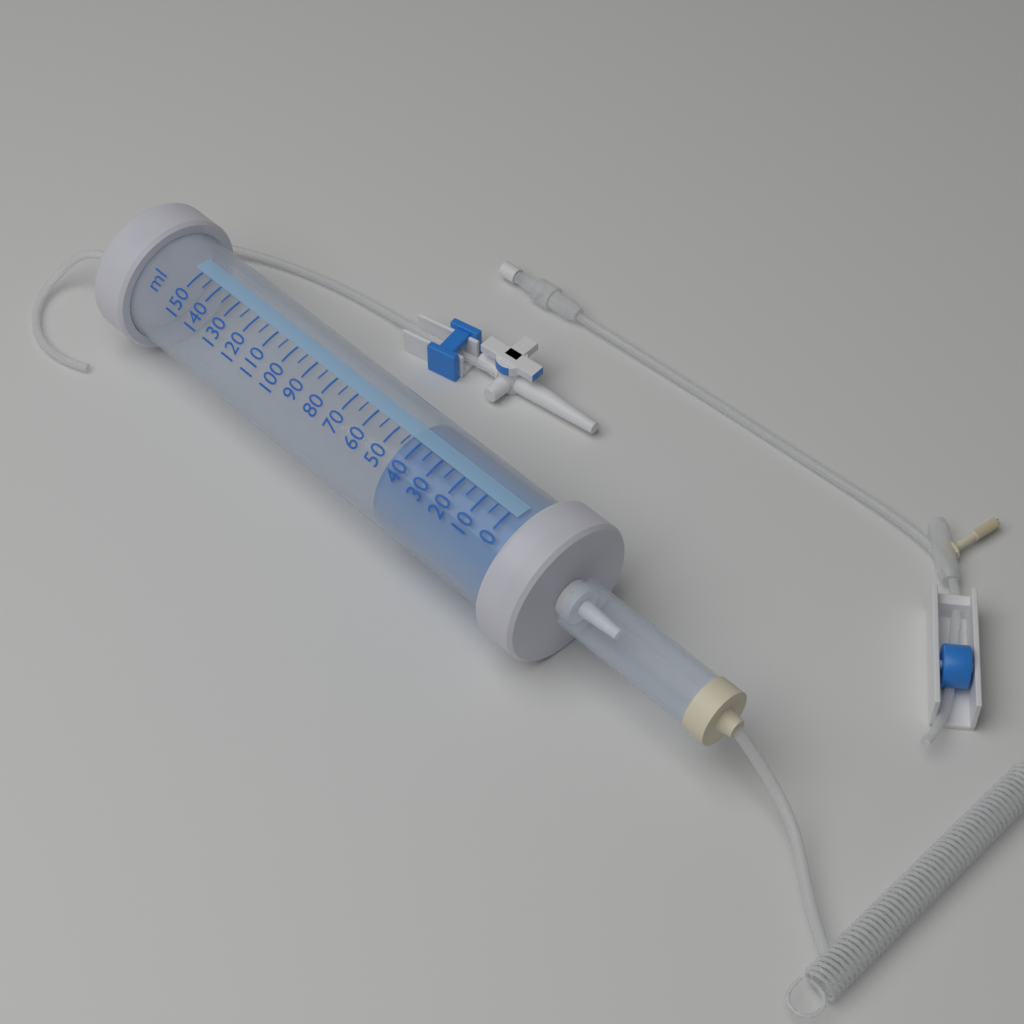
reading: 45 ml
